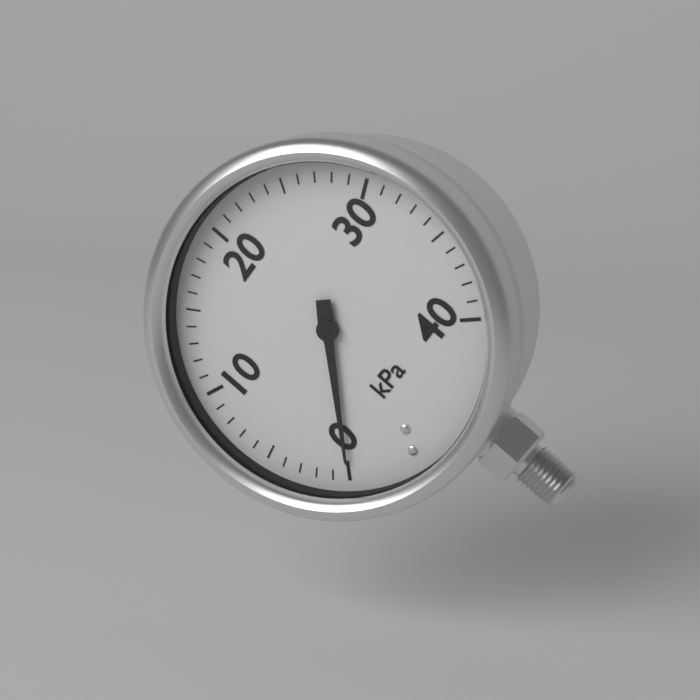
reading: 0 kPa
